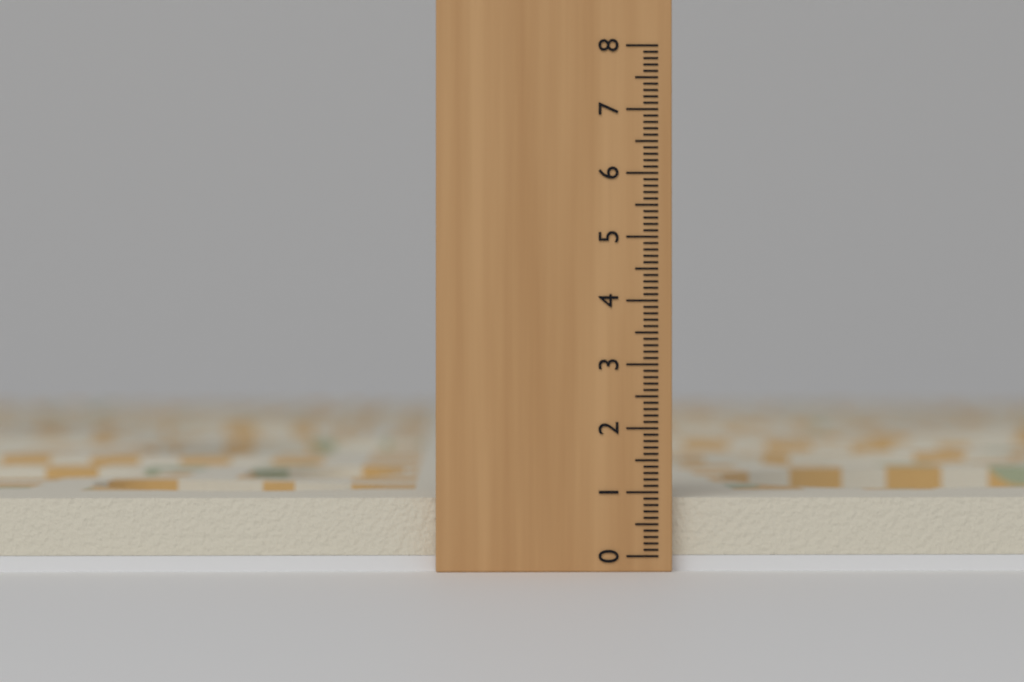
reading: 0.9 (no unit)
